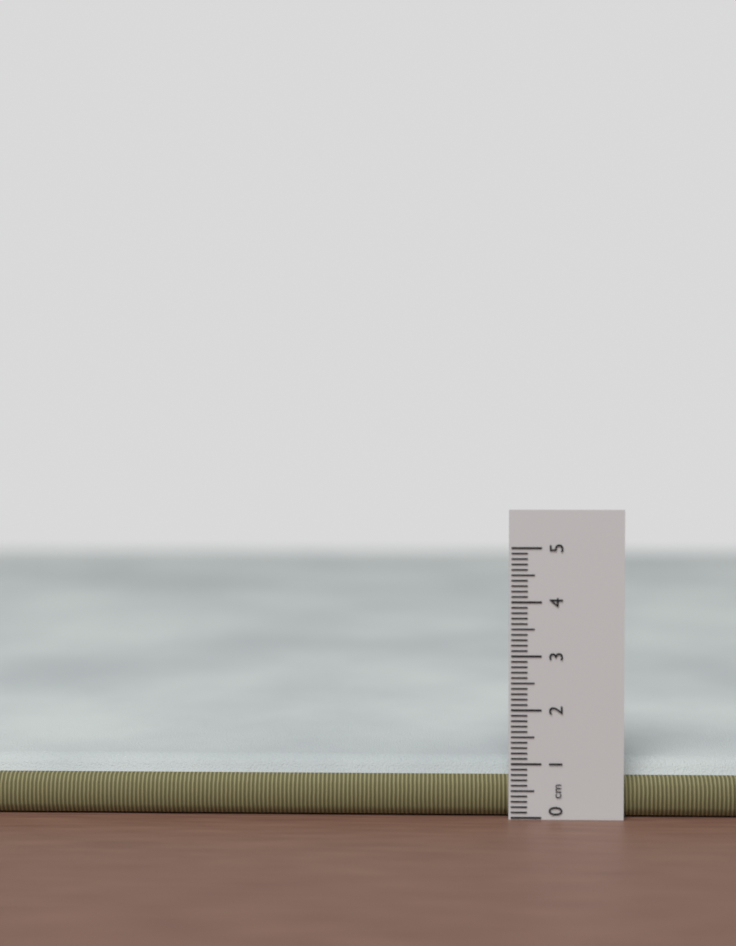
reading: 1.0 cm
